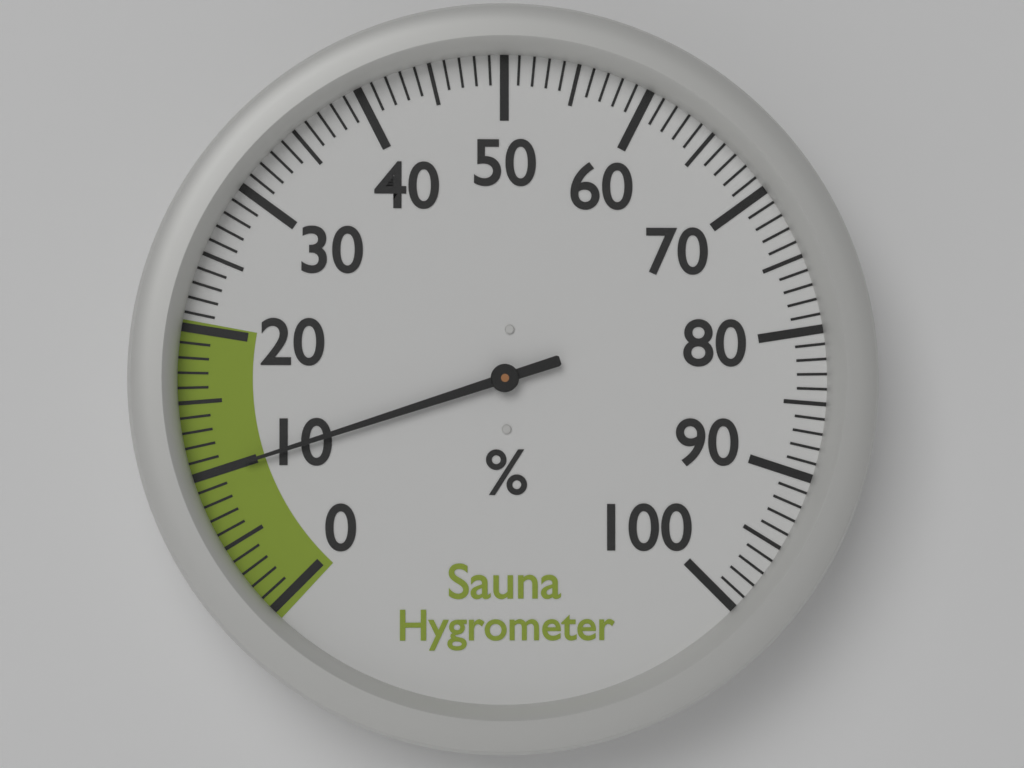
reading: 10 %
